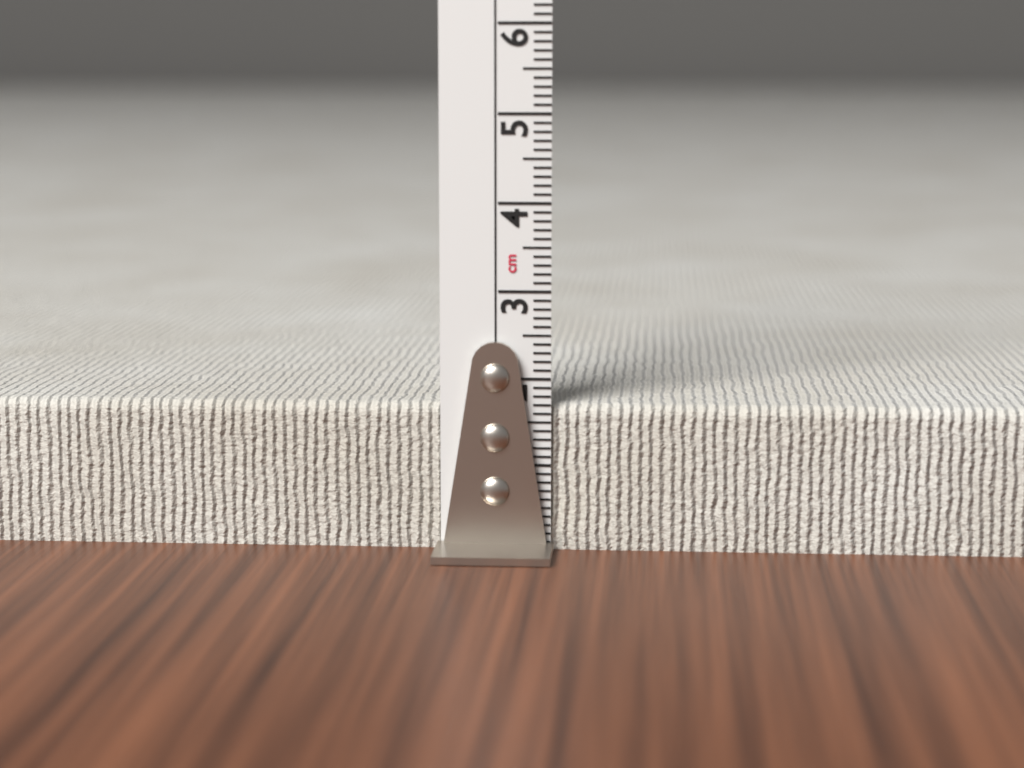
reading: 1.7 cm
